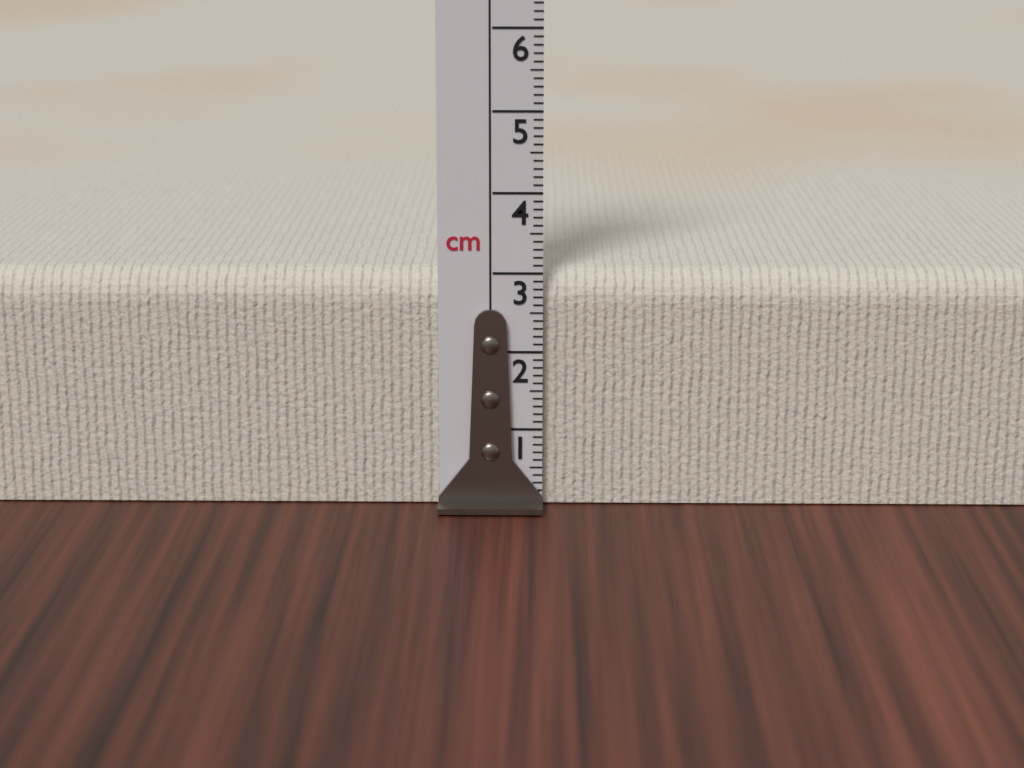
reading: 3.0 cm
